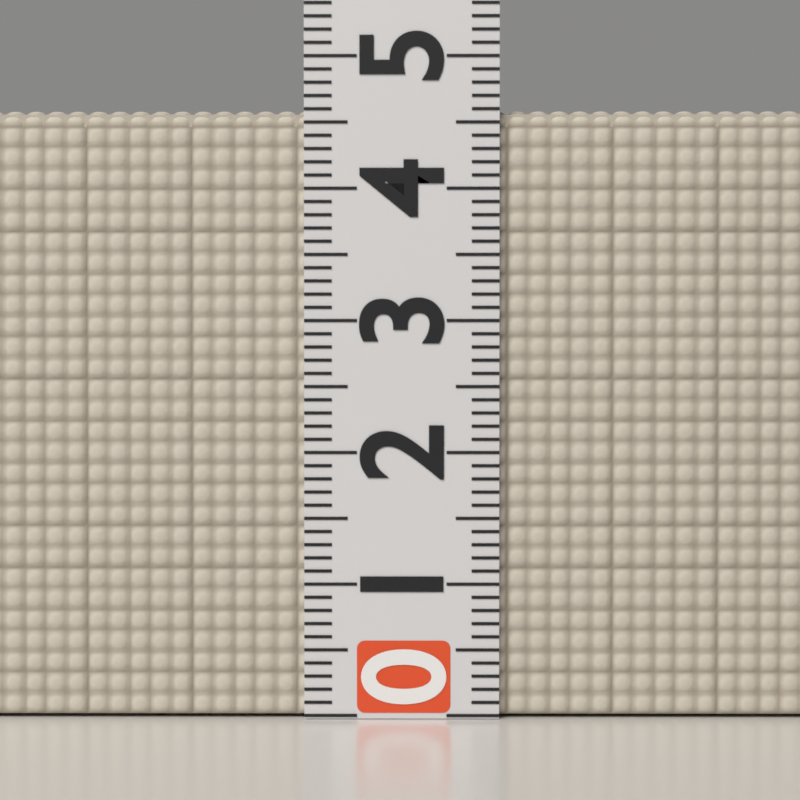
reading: 4.6 (no unit)
